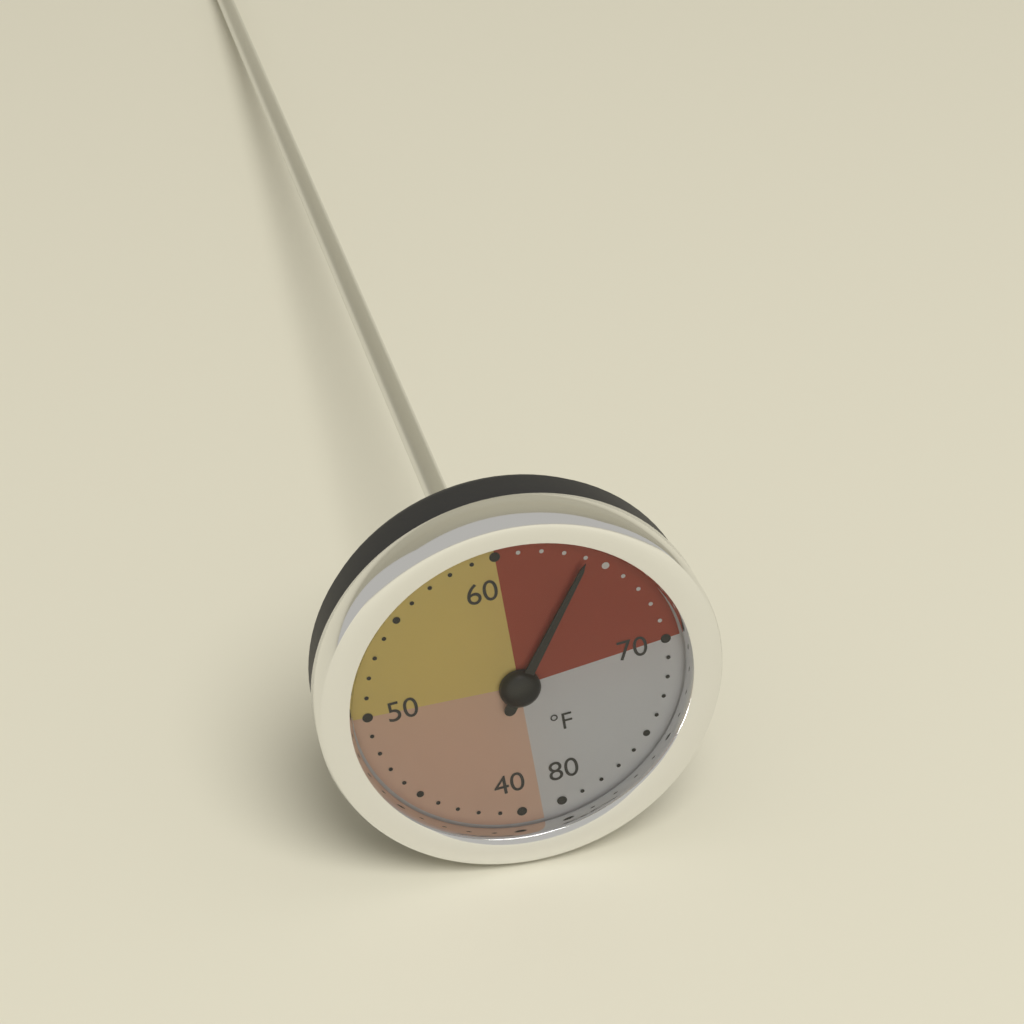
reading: 64 °F
